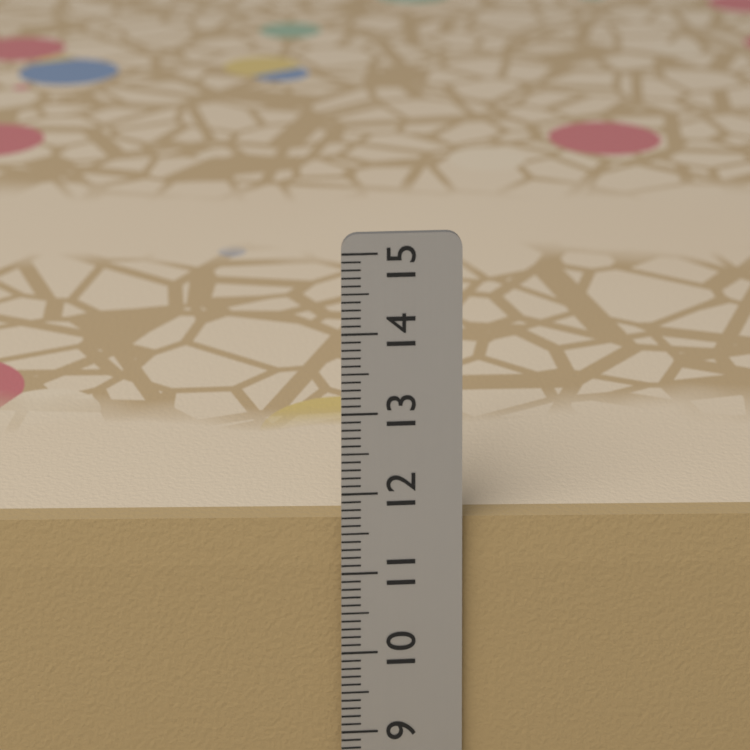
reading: 11.6 cm
